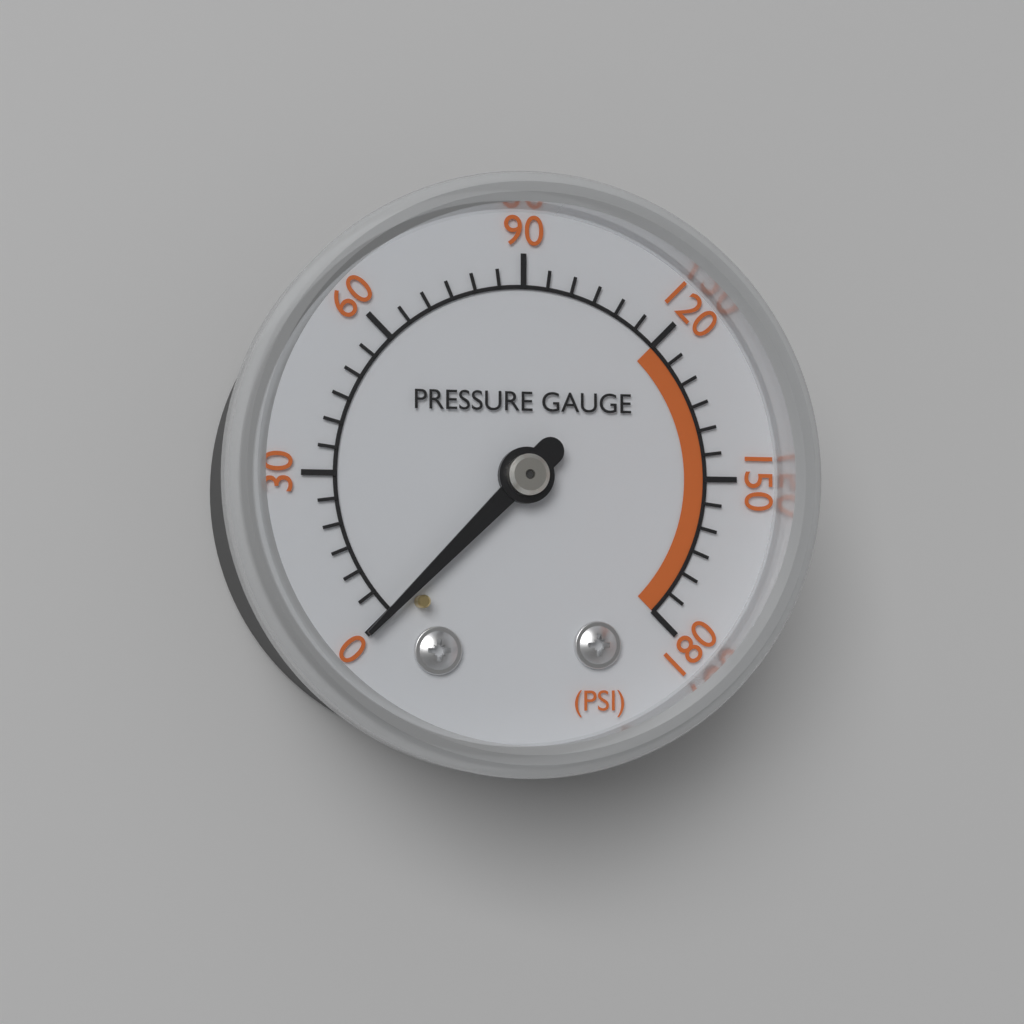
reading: 0 psi
